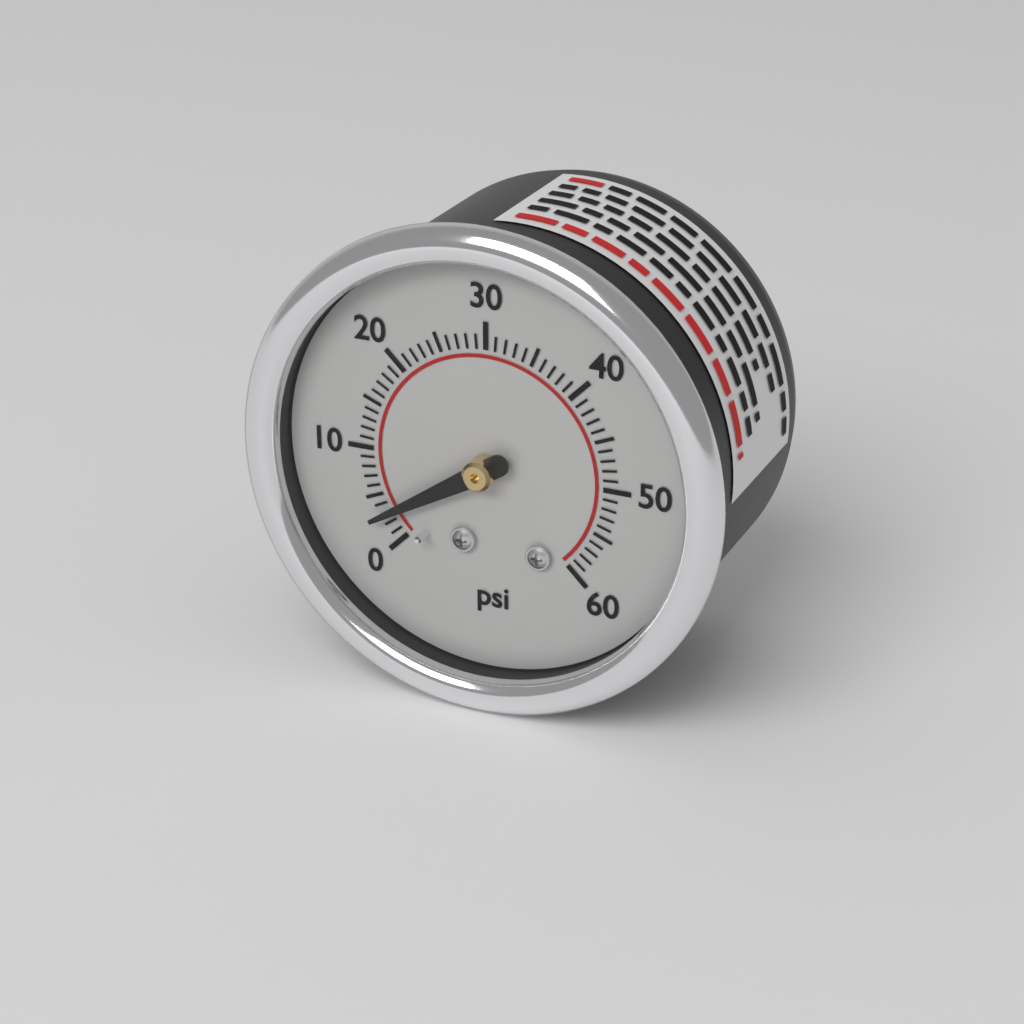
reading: 3 psi
